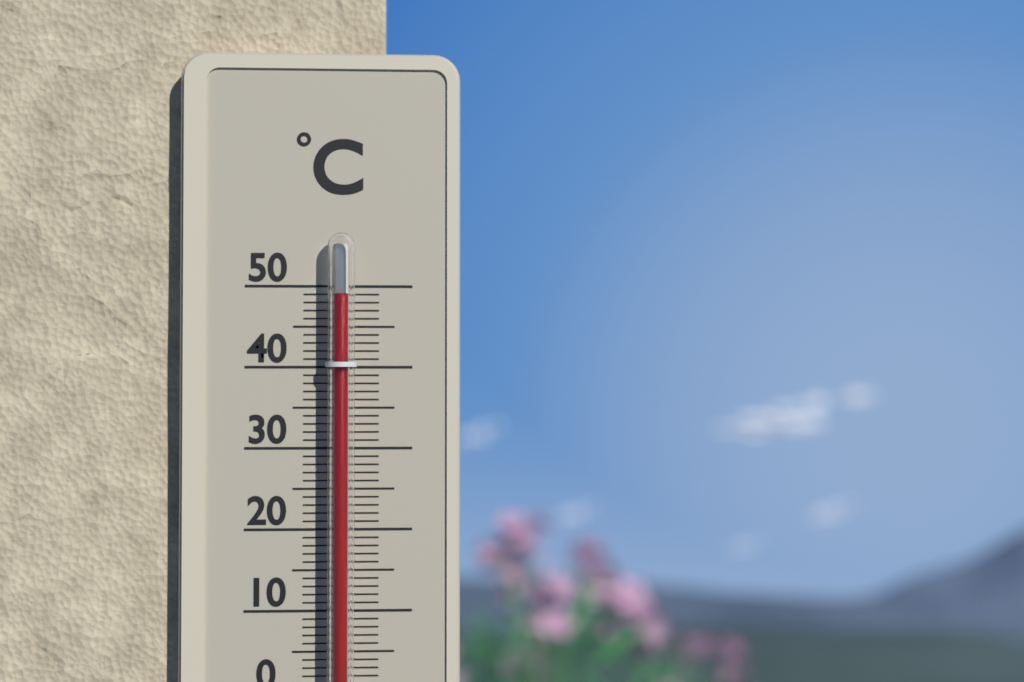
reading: 49 °C
